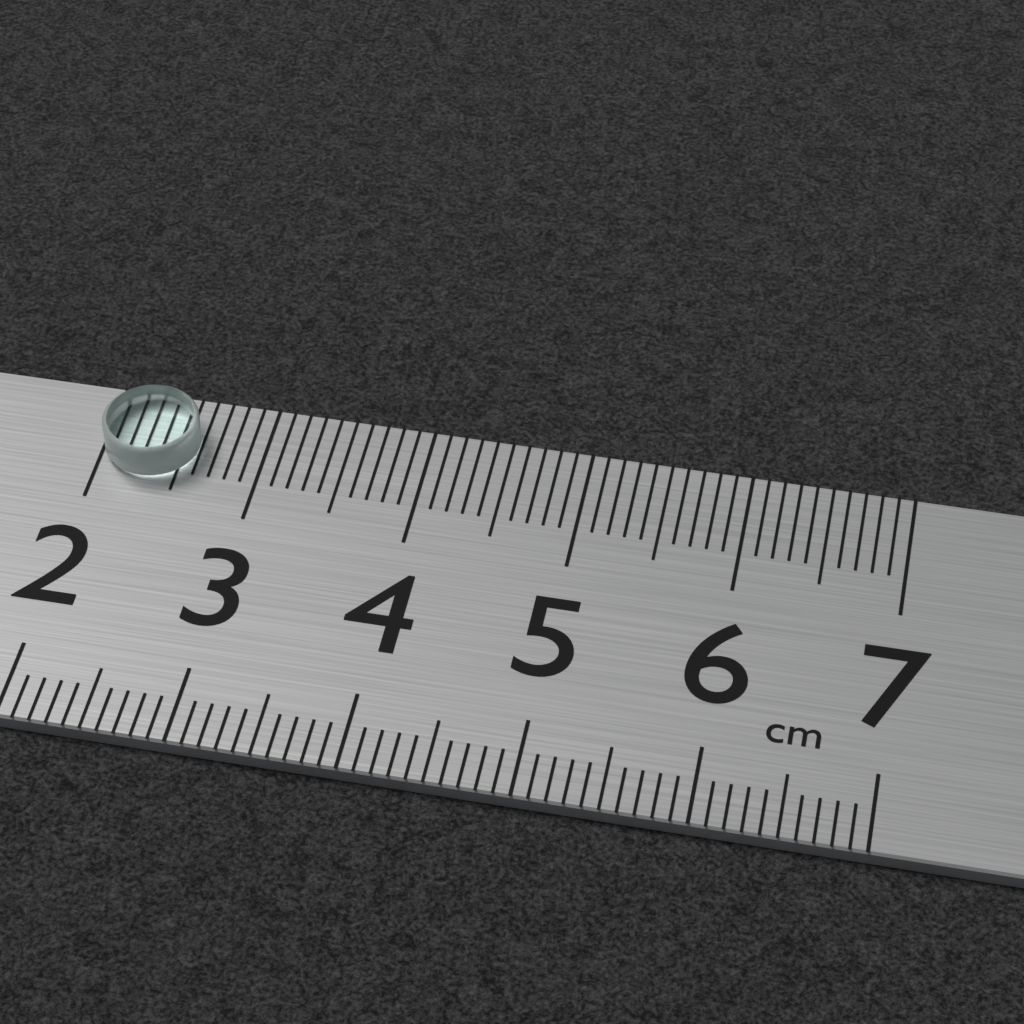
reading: 2.6 cm
